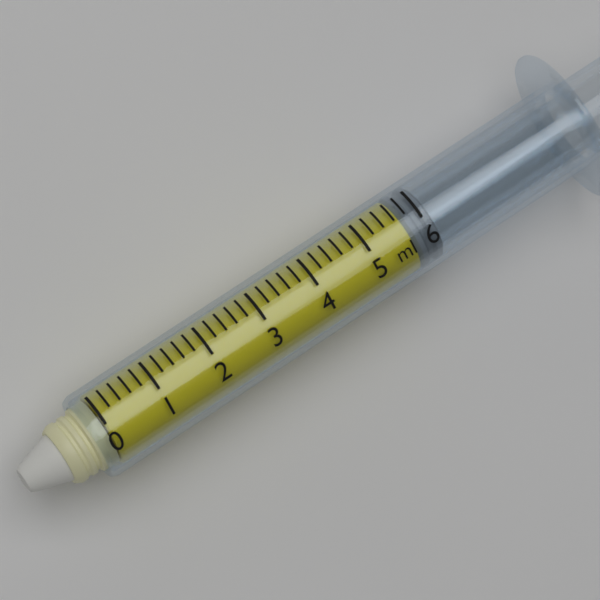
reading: 5.7 ml
